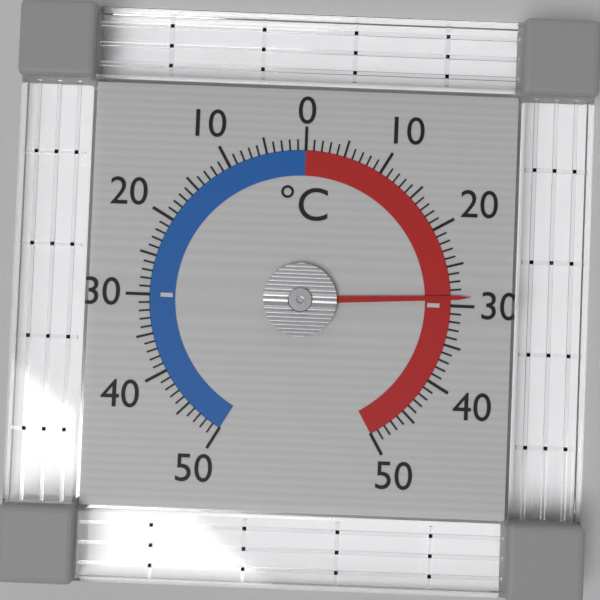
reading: 29 °C
